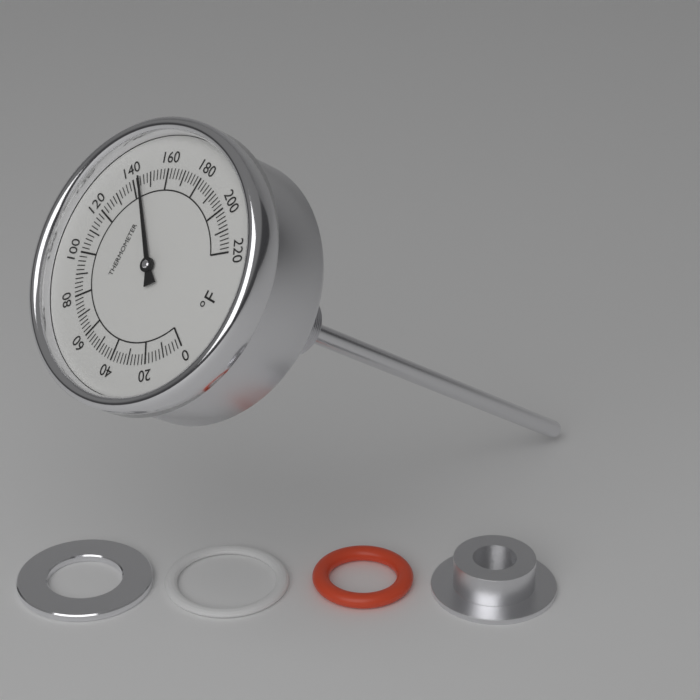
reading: 144 °F
